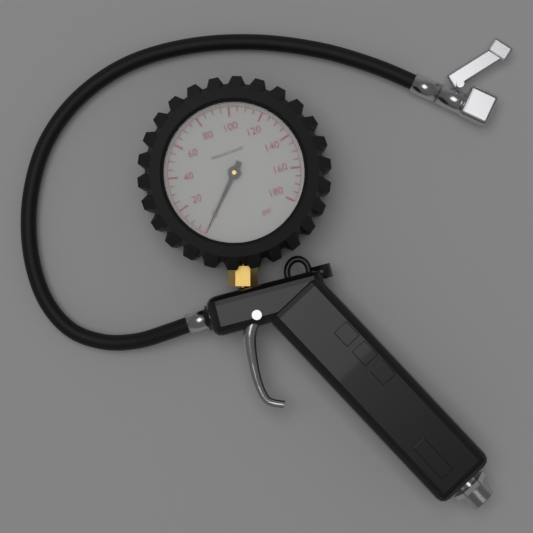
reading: 0 psi
